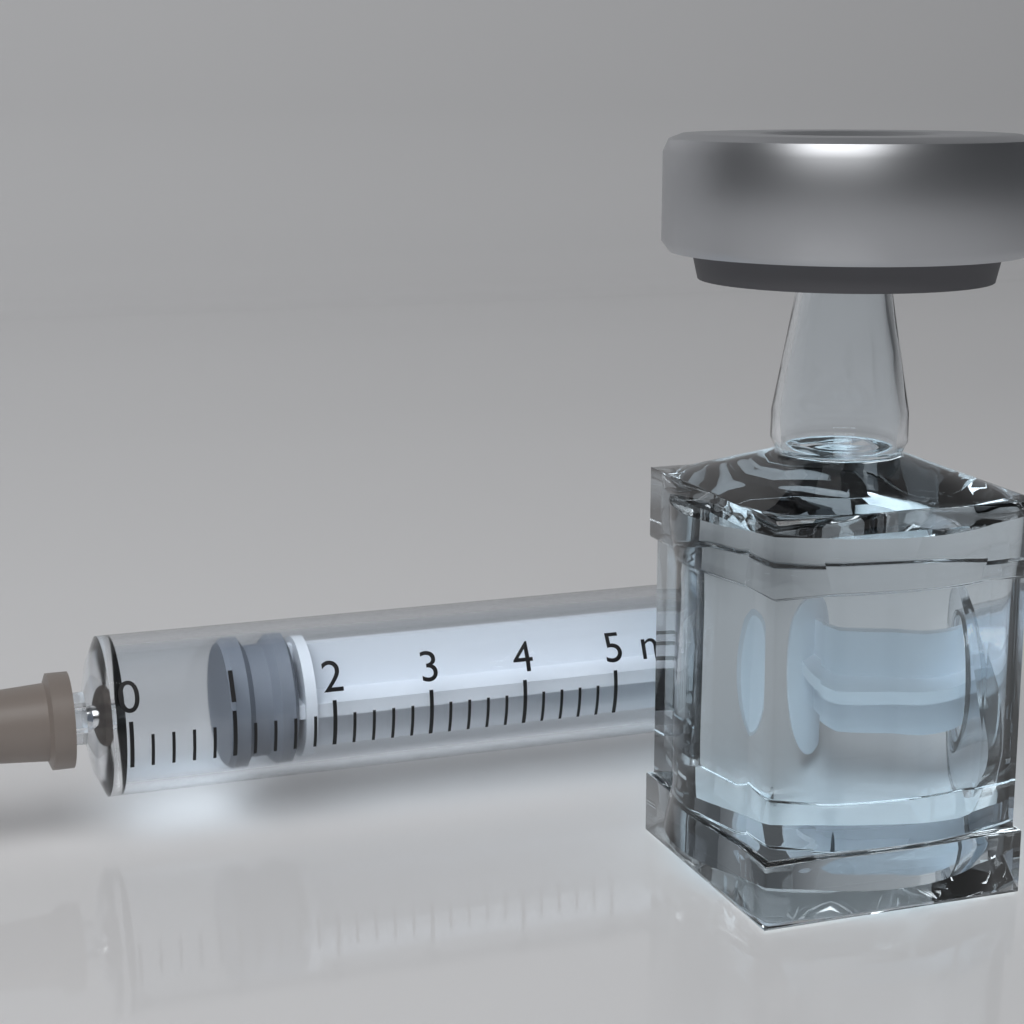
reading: 1.0 ml
